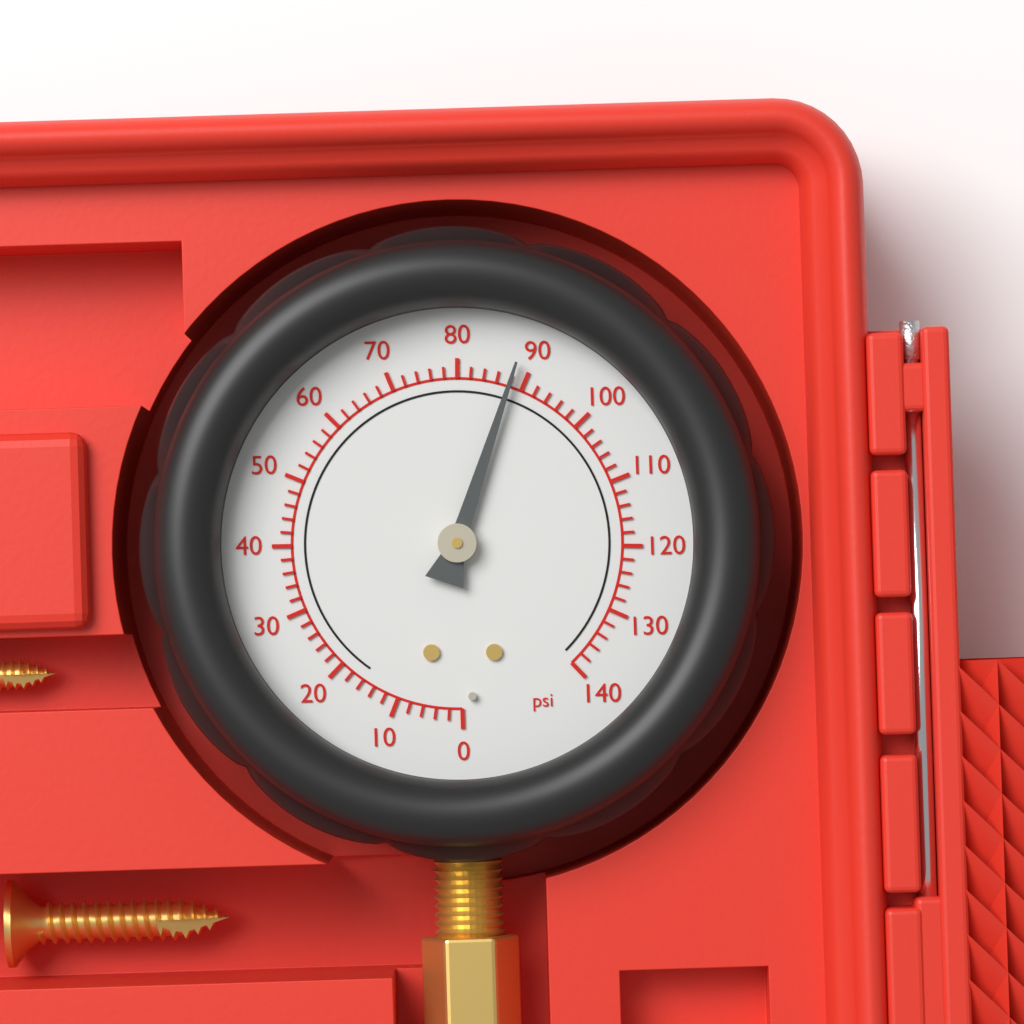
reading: 88 psi
